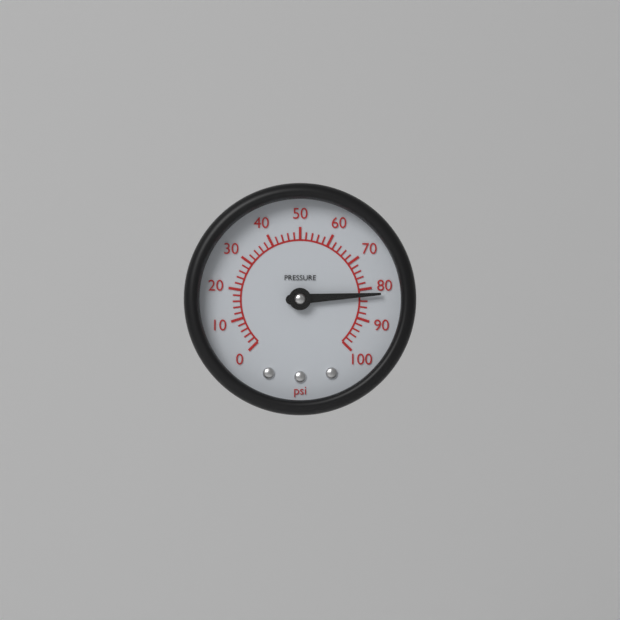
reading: 82 psi
